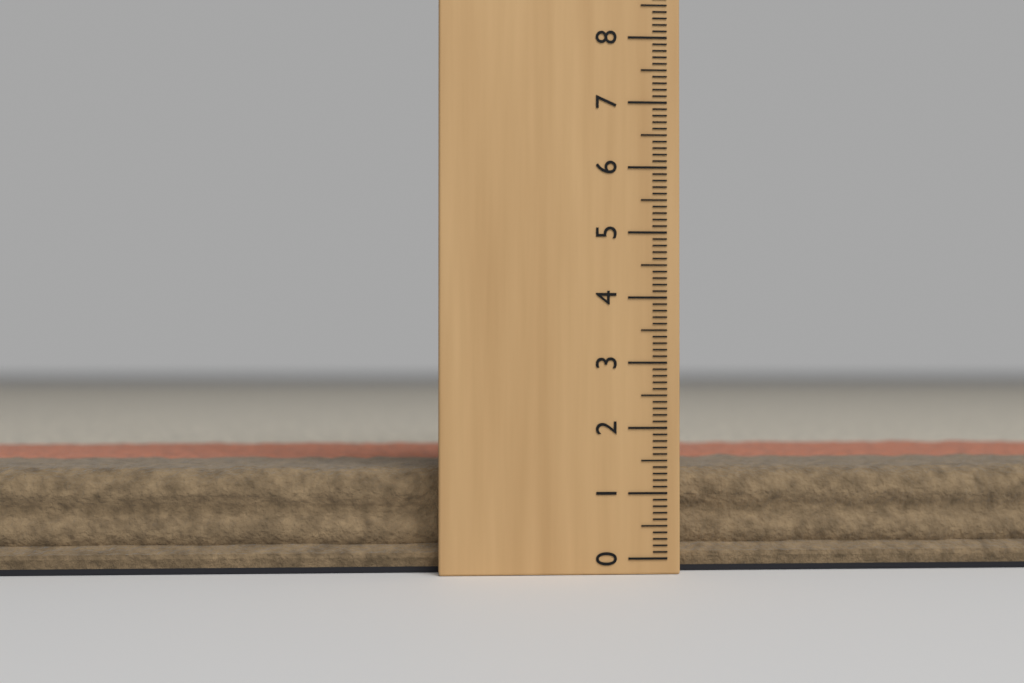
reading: 1.4 (no unit)
